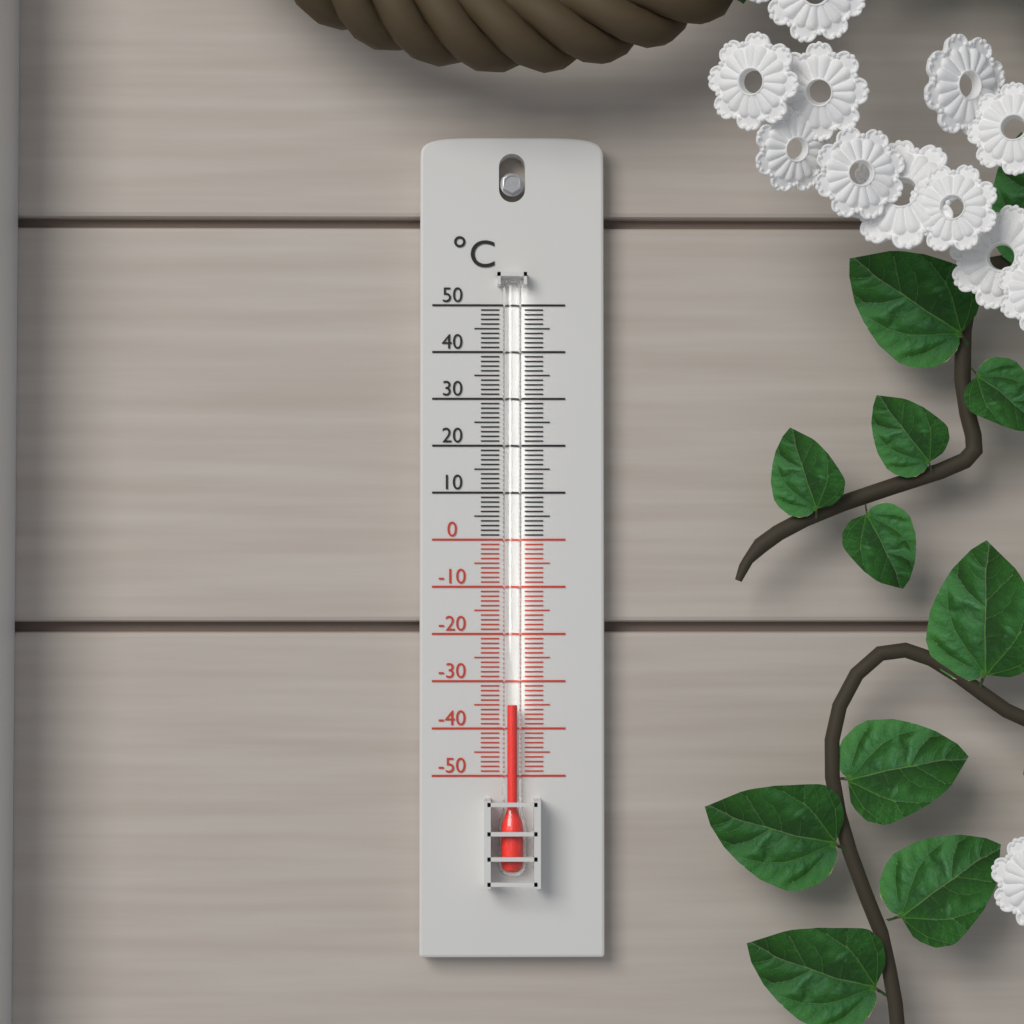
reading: -35 °C
